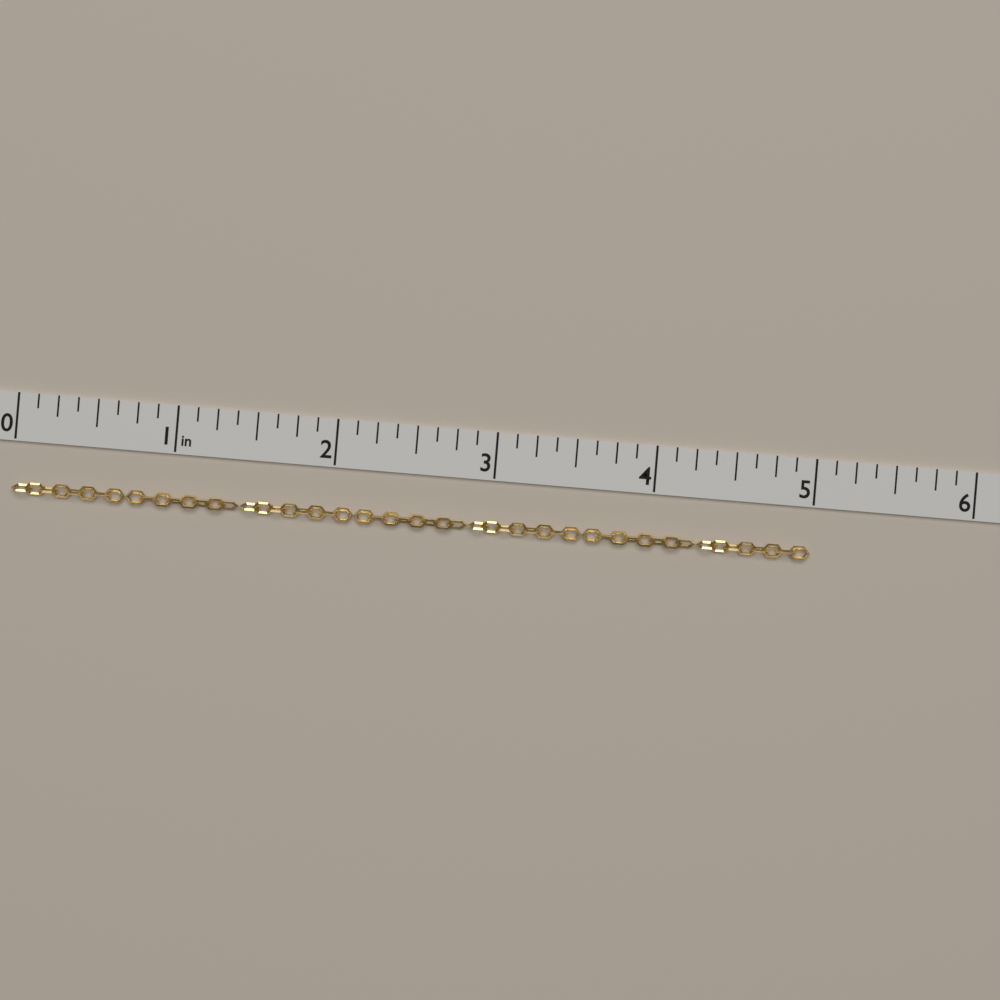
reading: 5.000 in
